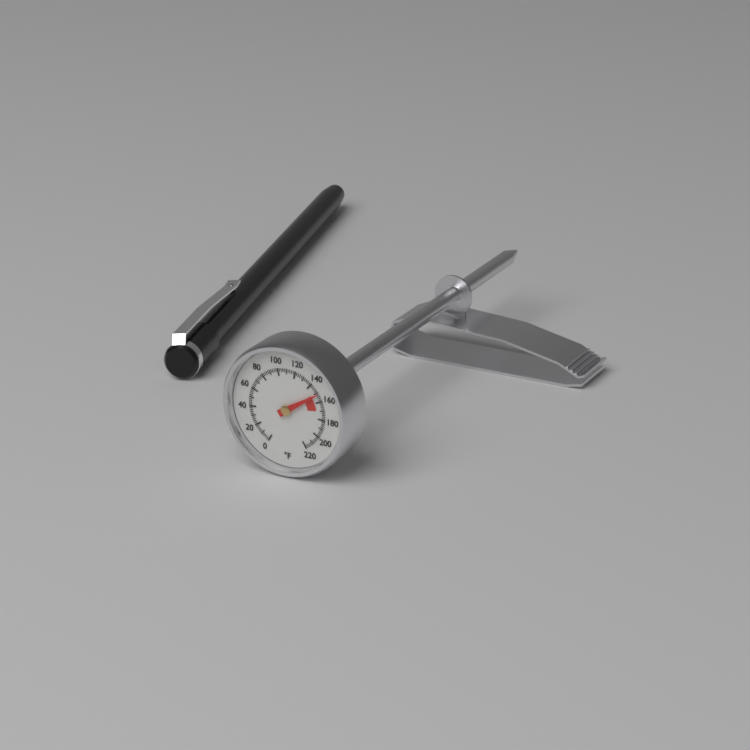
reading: 152 °F
